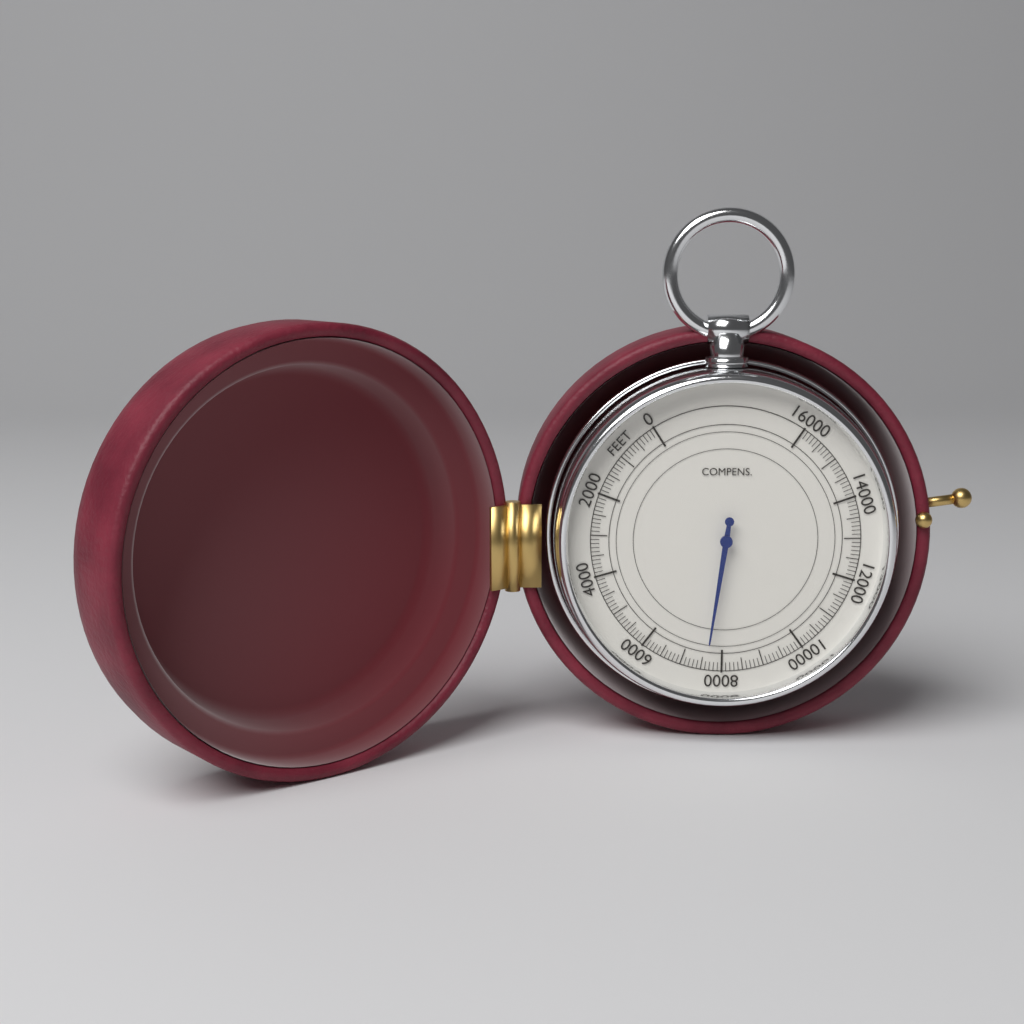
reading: 7600 feet
